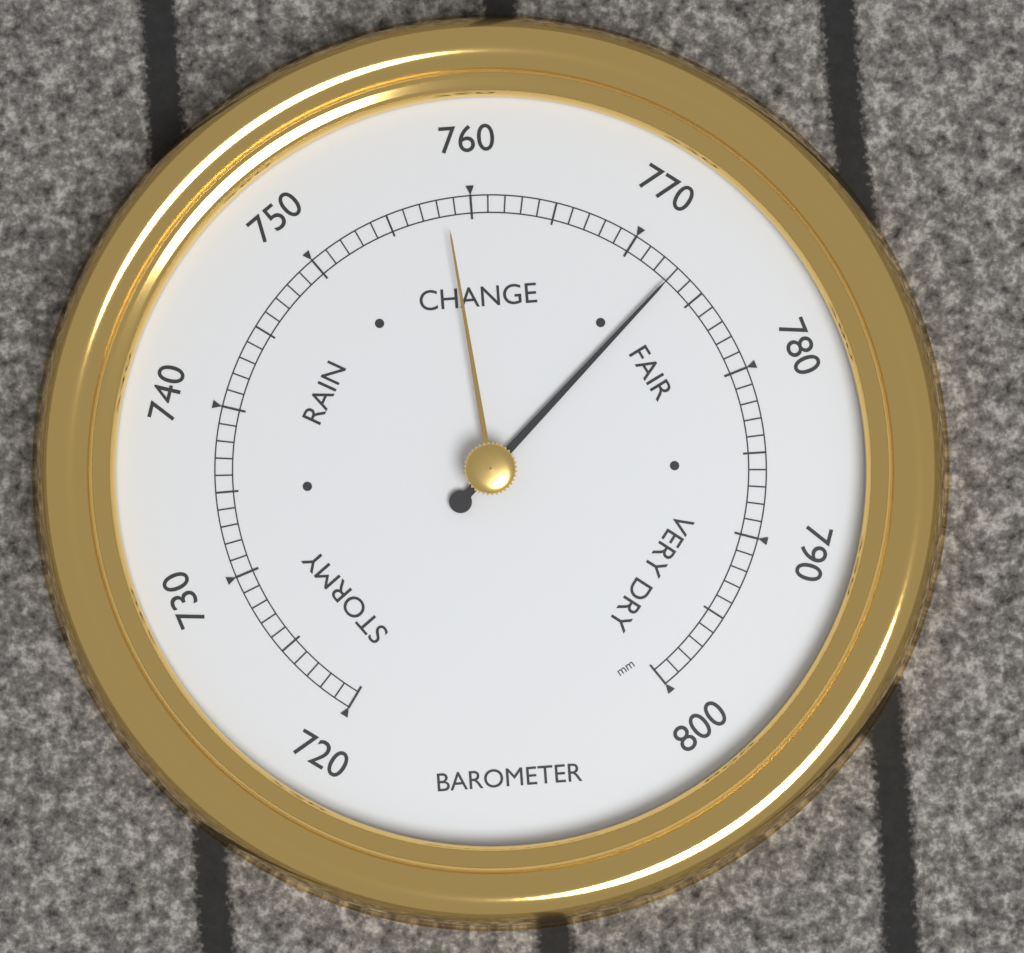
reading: 773 mm
